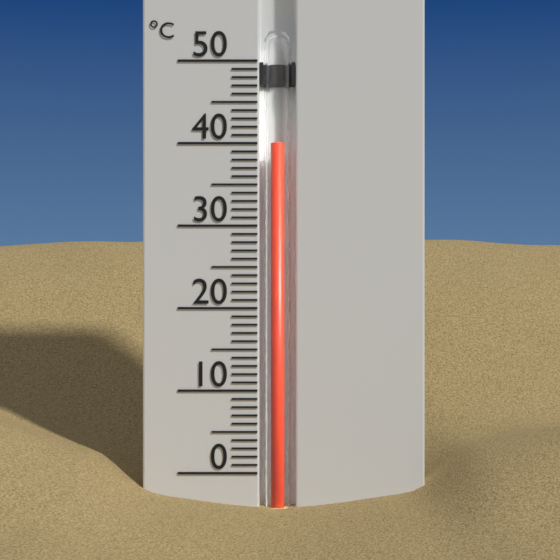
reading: 40 °C
